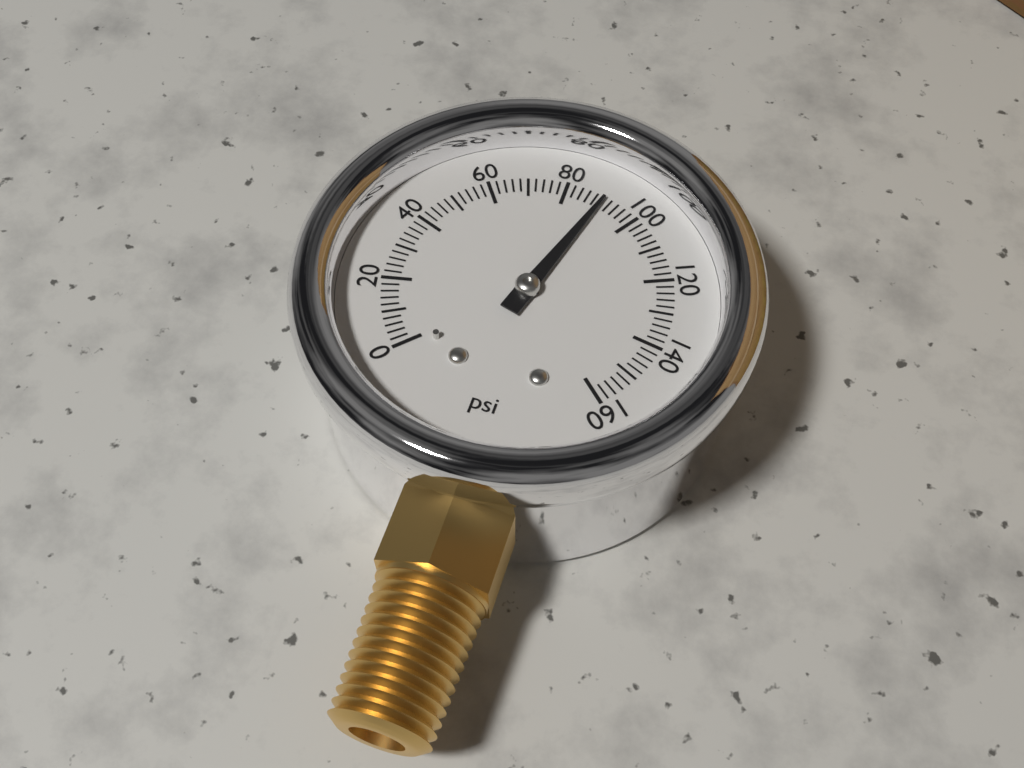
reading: 90 psi
